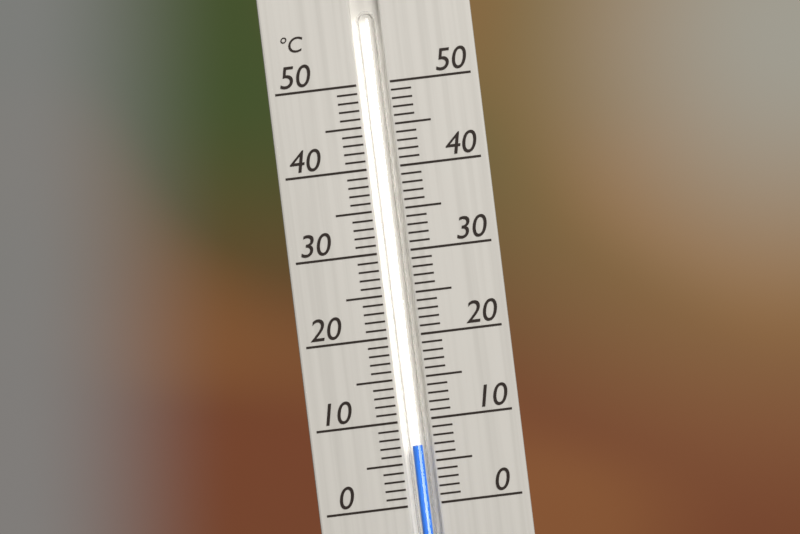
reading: 7 °C
